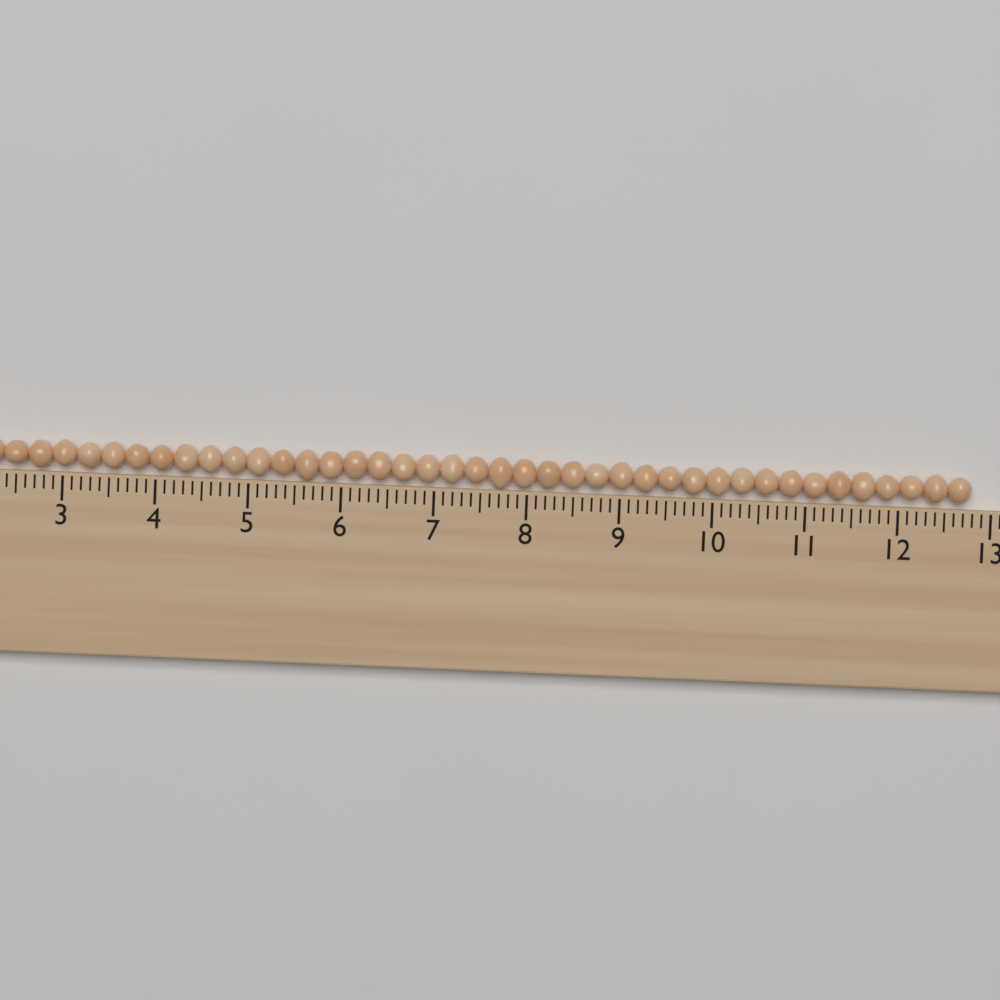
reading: 12.8 (no unit)
